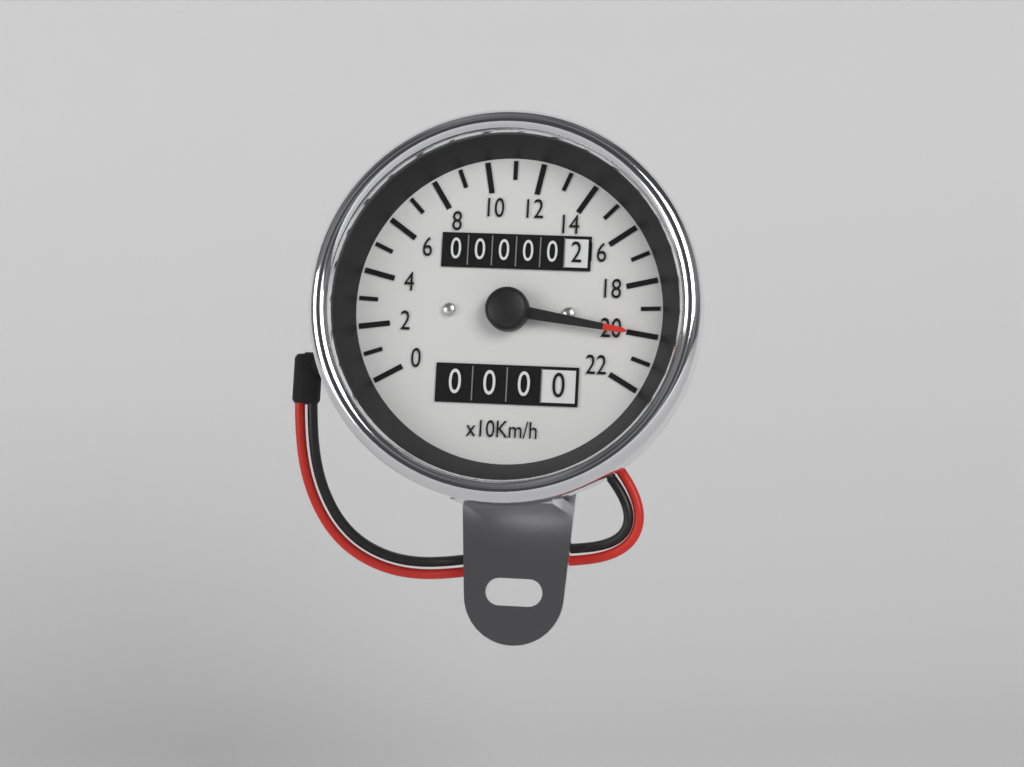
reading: 200 km/h
